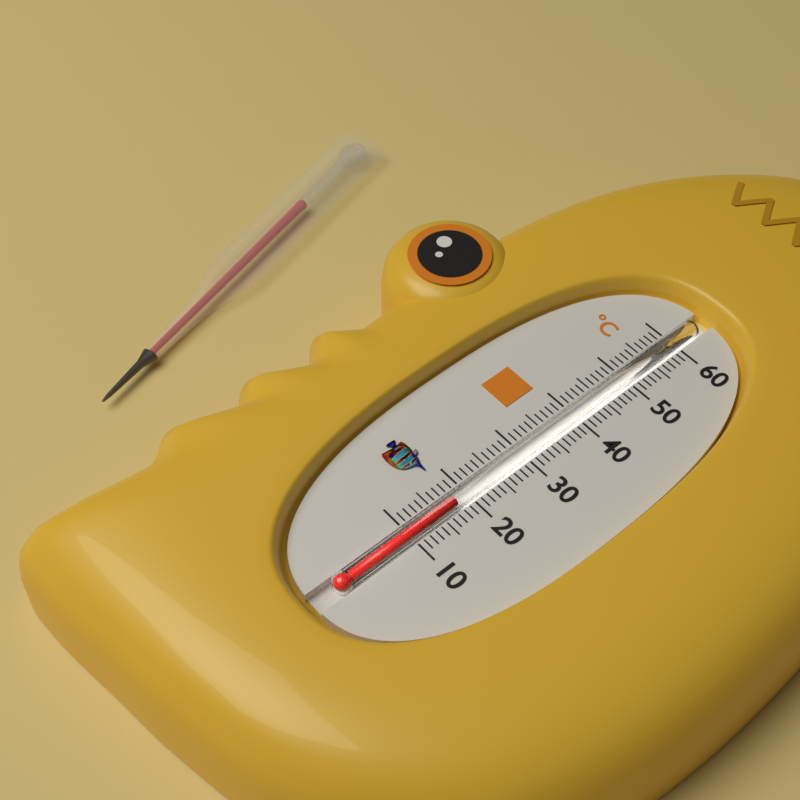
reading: 18 °C
